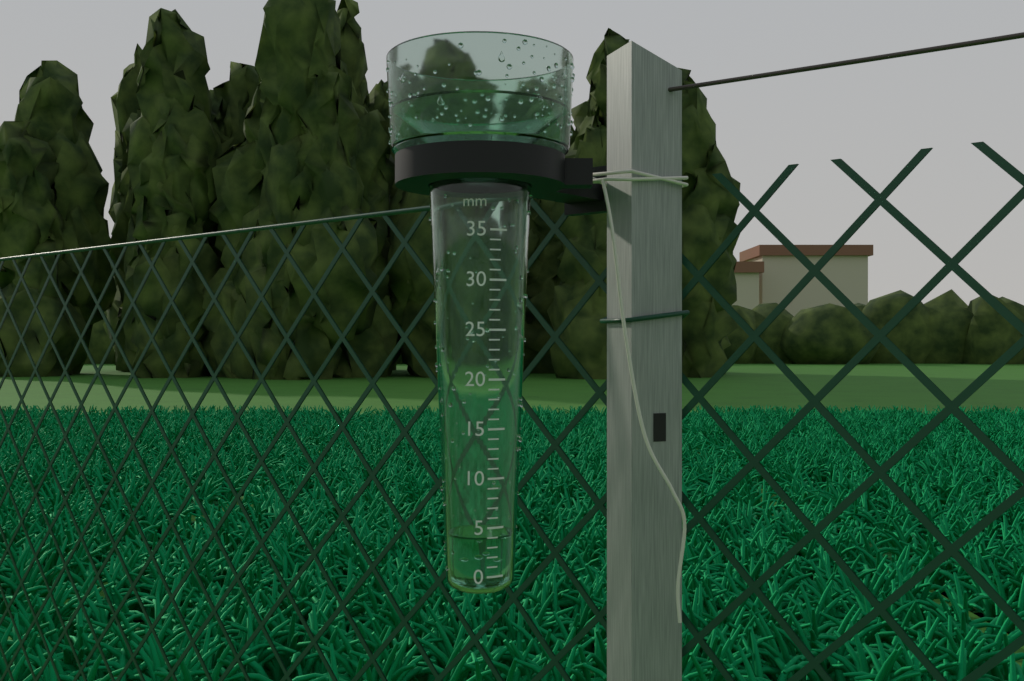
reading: 4 mm
